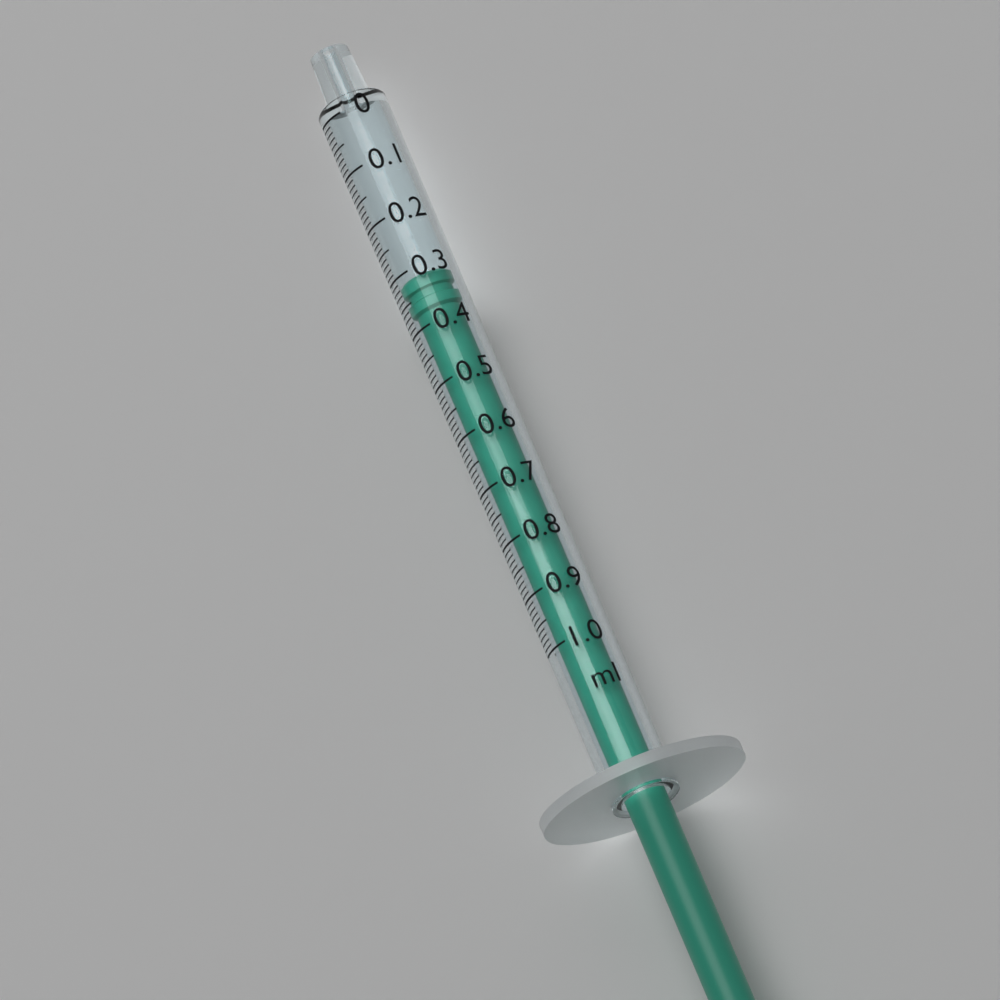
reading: 0.31 ml
